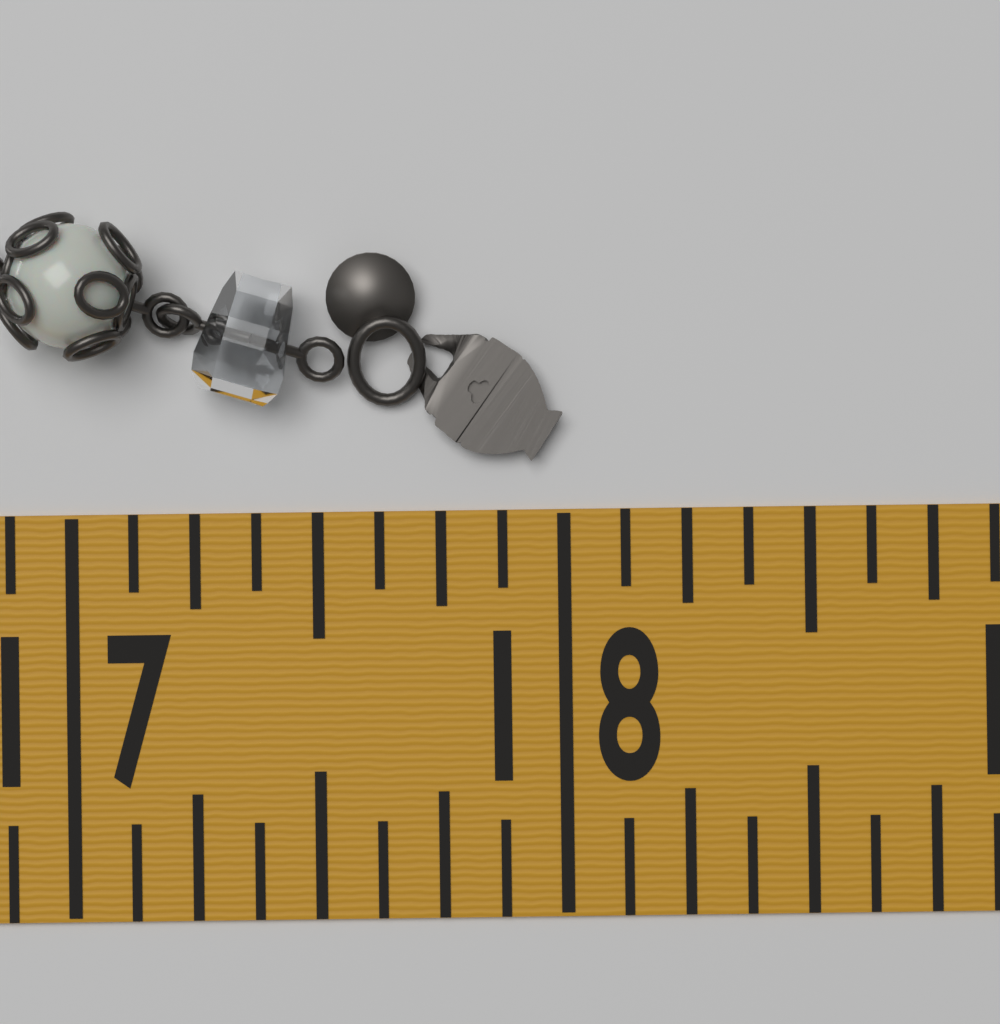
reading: 18.000 in
